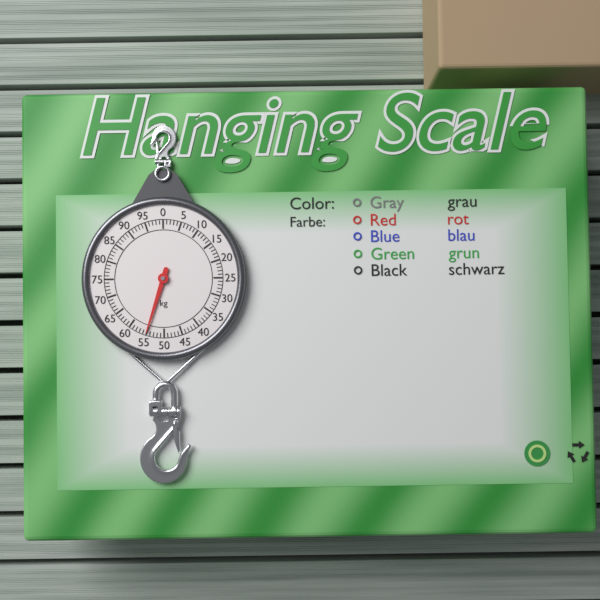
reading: 55 kg
